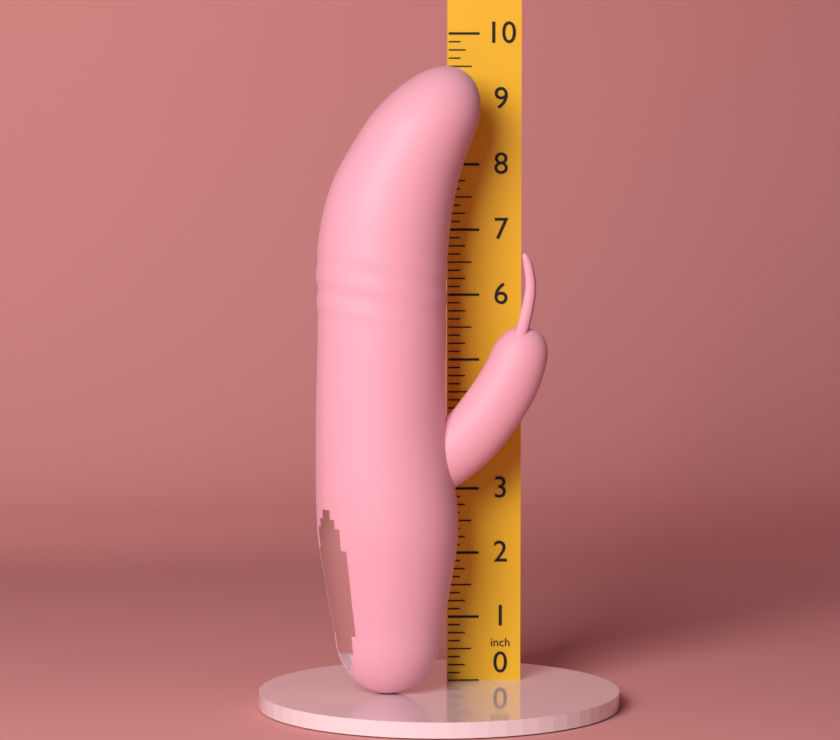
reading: 9.500 in
